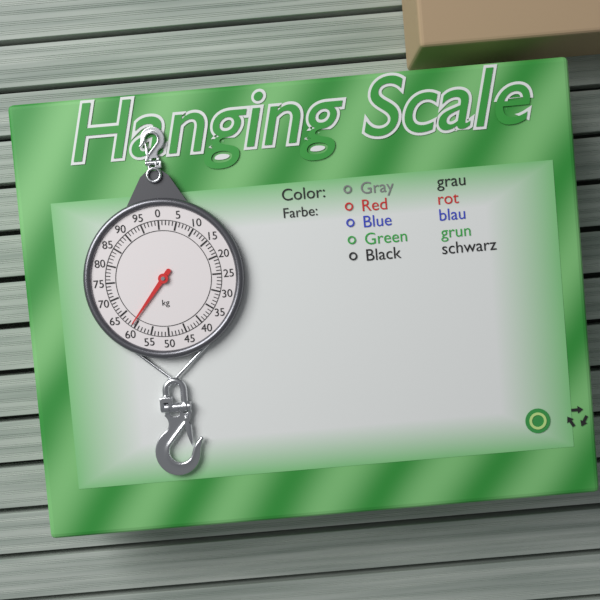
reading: 61 kg
